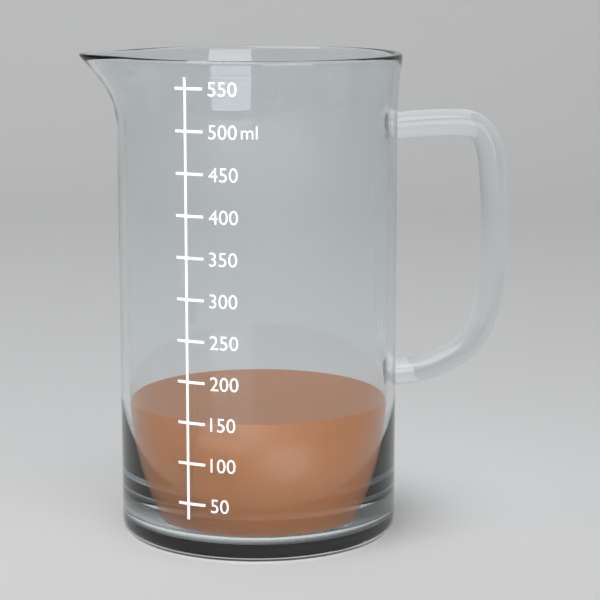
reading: 150 ml
